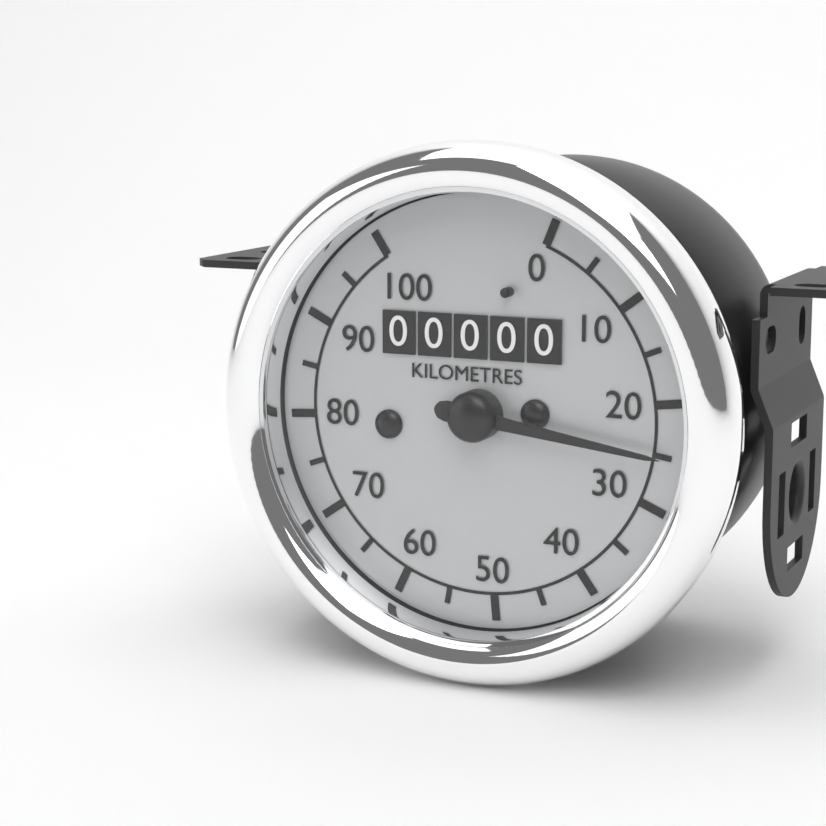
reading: 25 km/h
